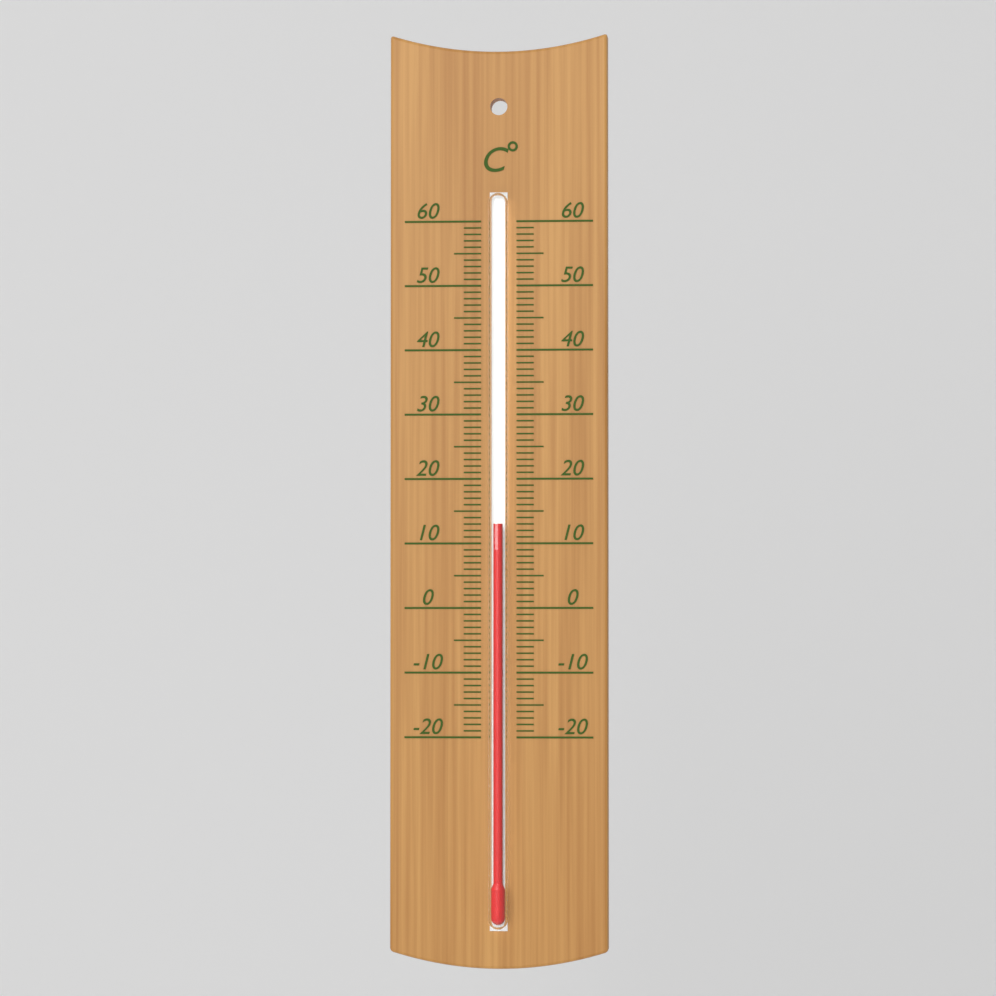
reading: 13 °C
